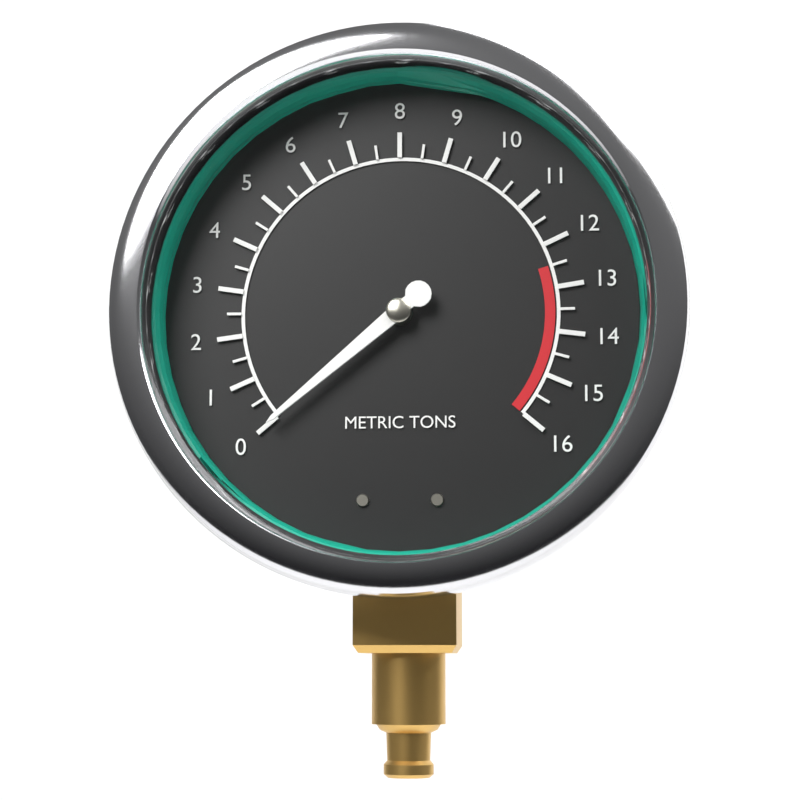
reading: 0.0 metric tons
